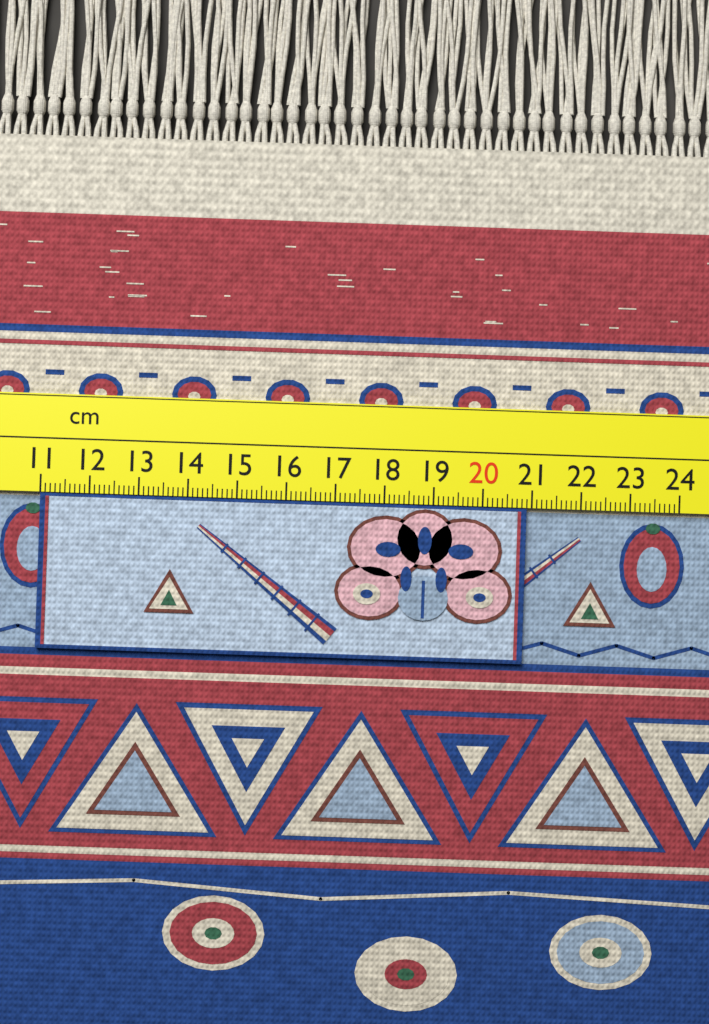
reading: 20.9 cm
